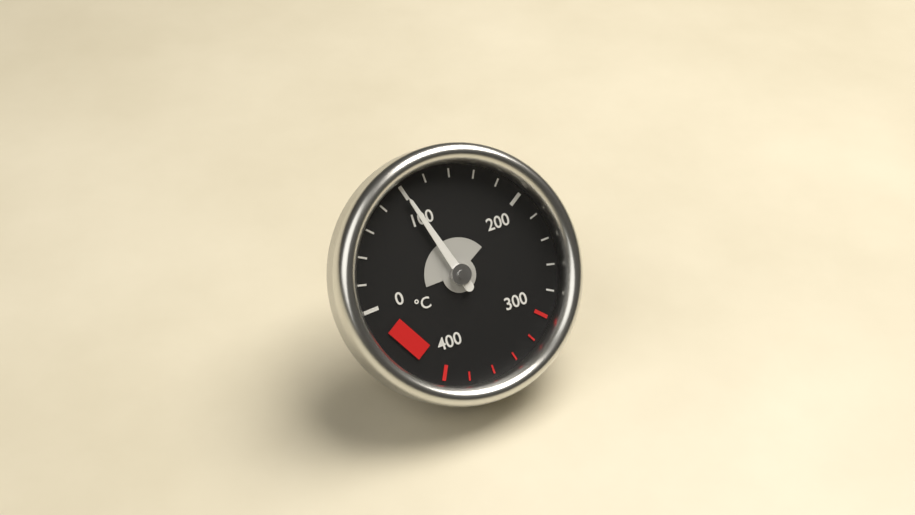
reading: 100 °C
